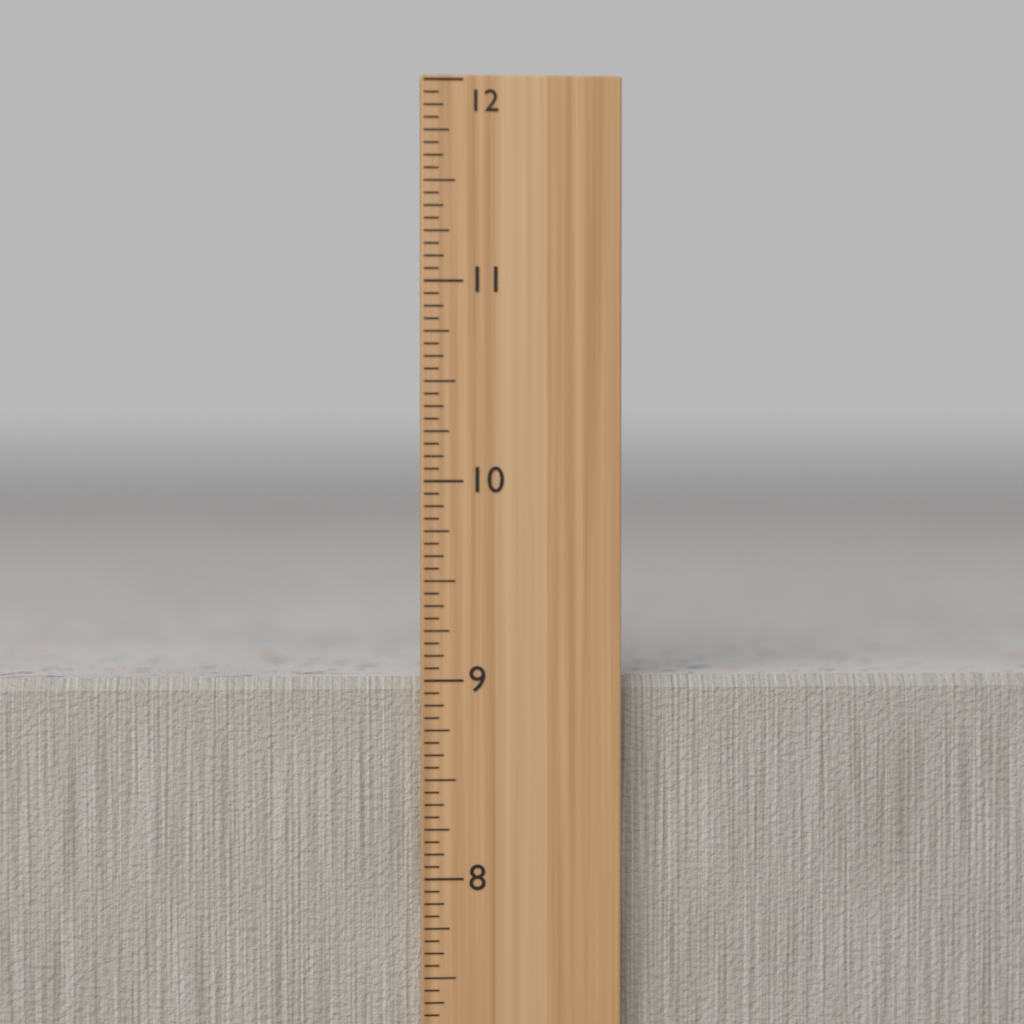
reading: 9.0000 in
